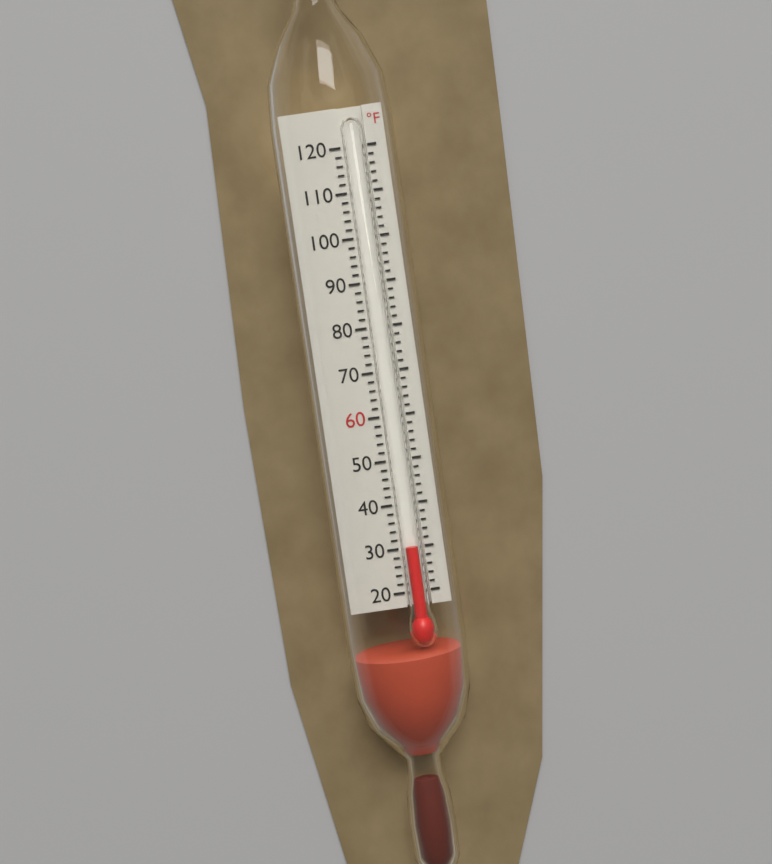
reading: 30 °F
